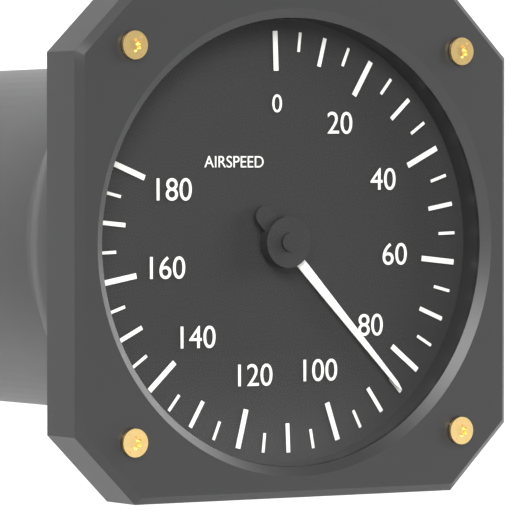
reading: 85 (no unit)
